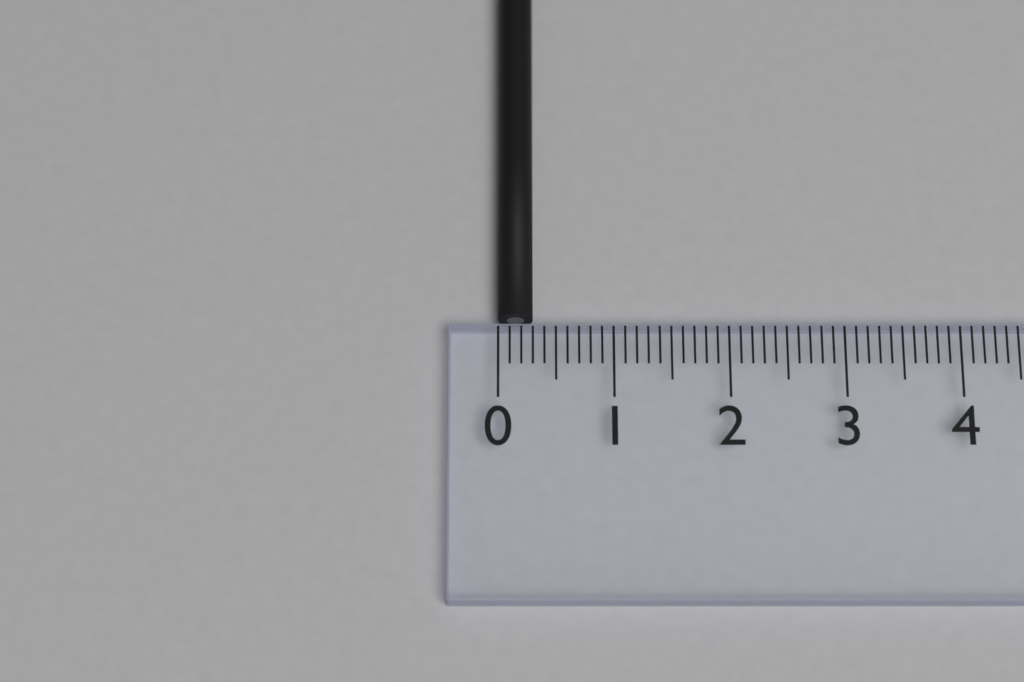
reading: 0.3 (no unit)
